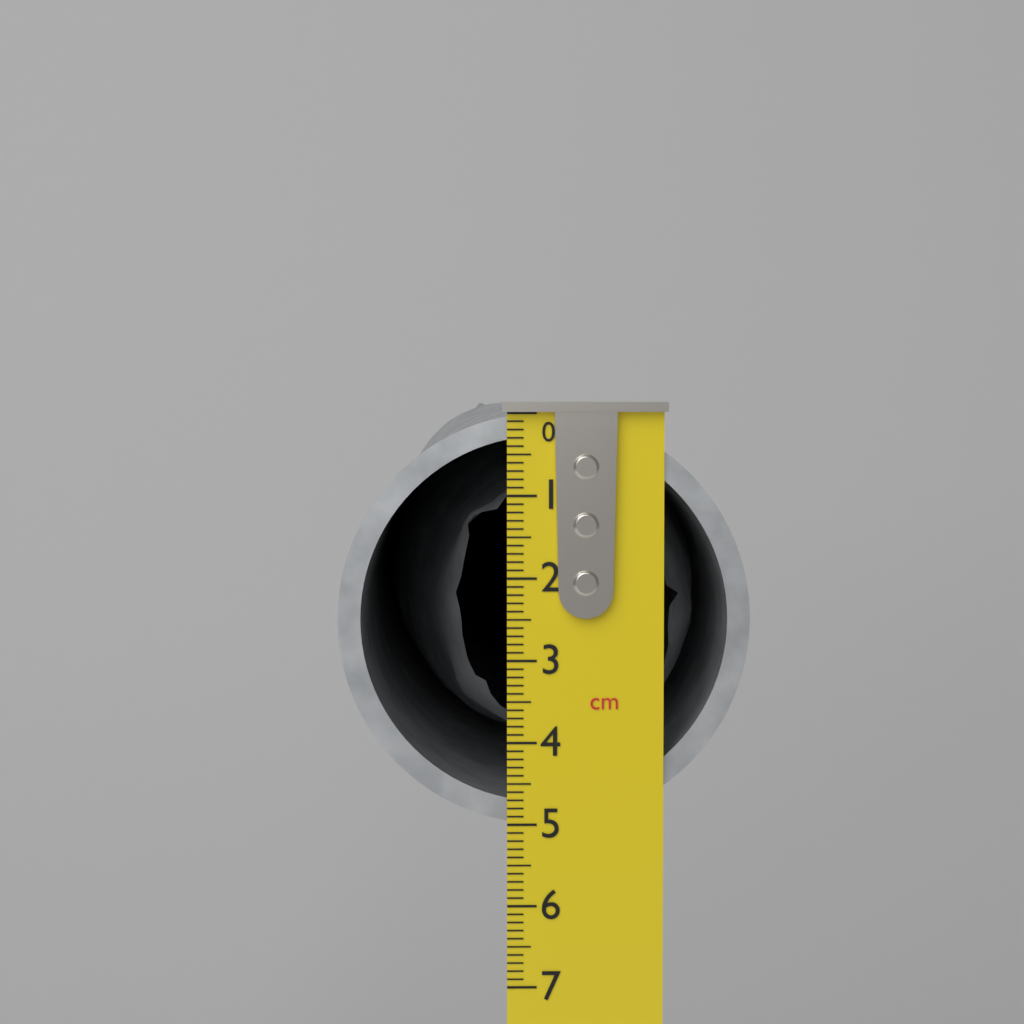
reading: 5.0 cm
